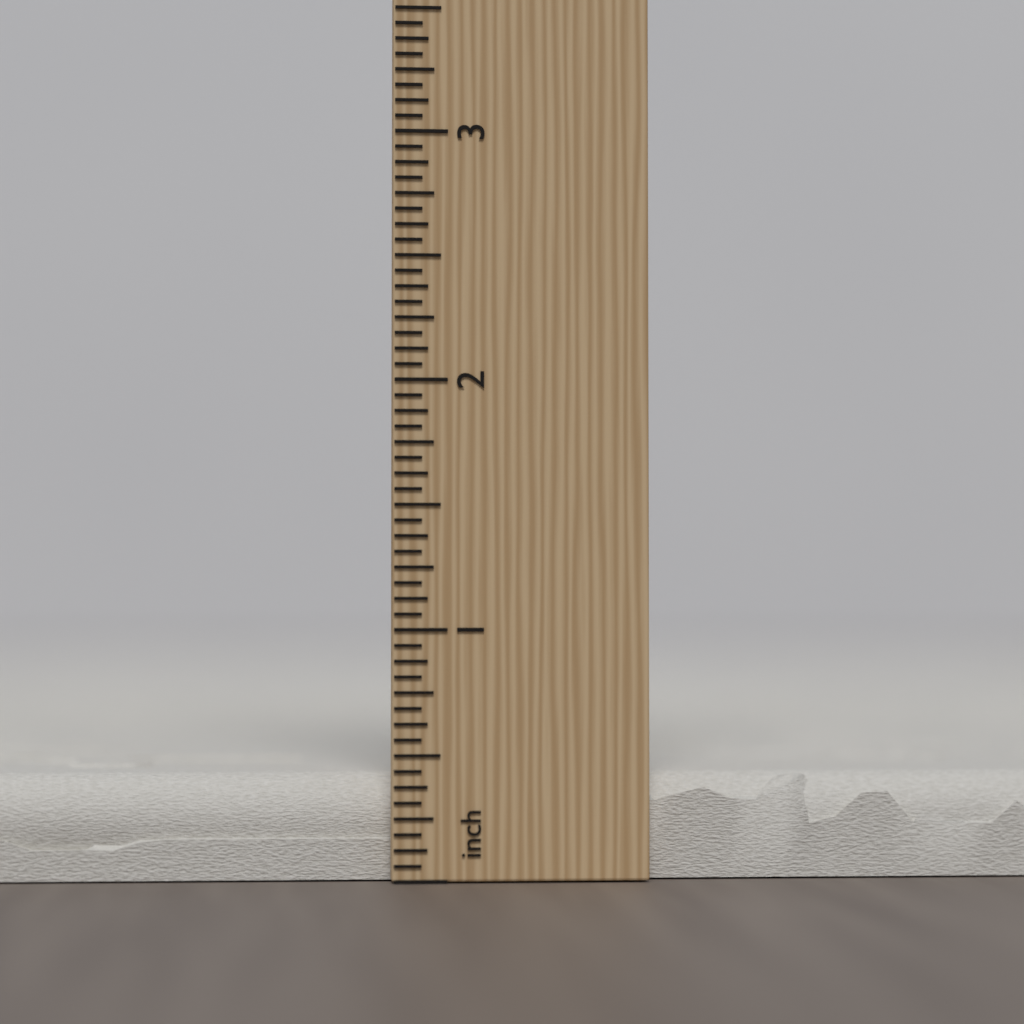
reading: 0.4375 inch
